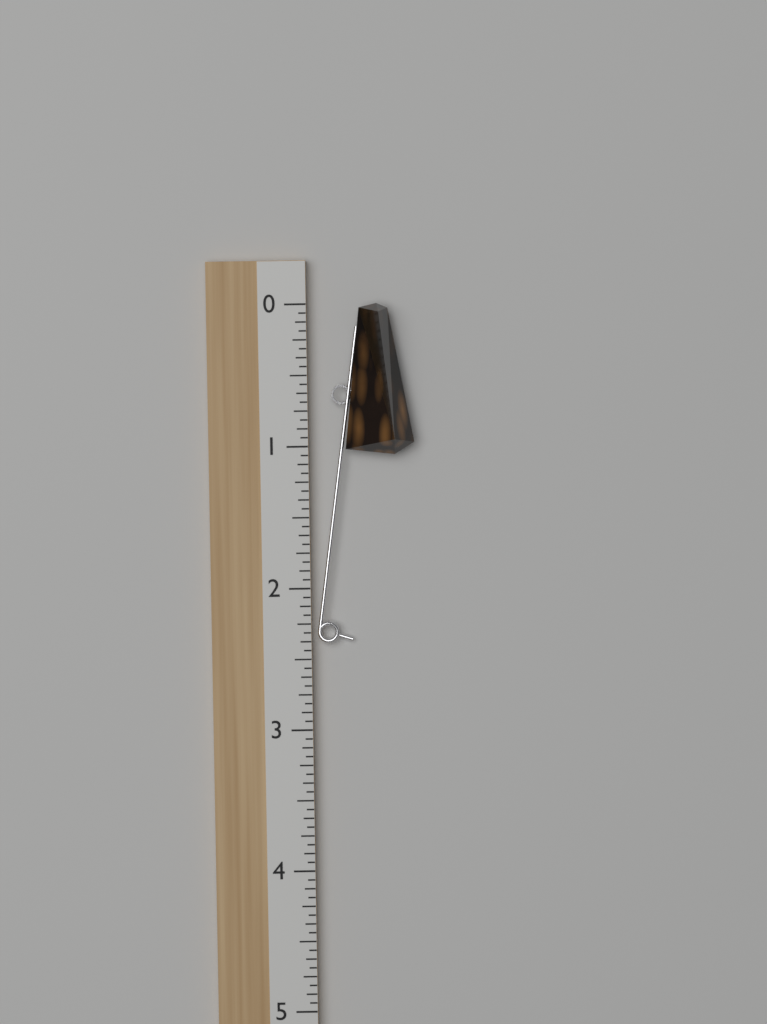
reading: 1.0625 (no unit)
